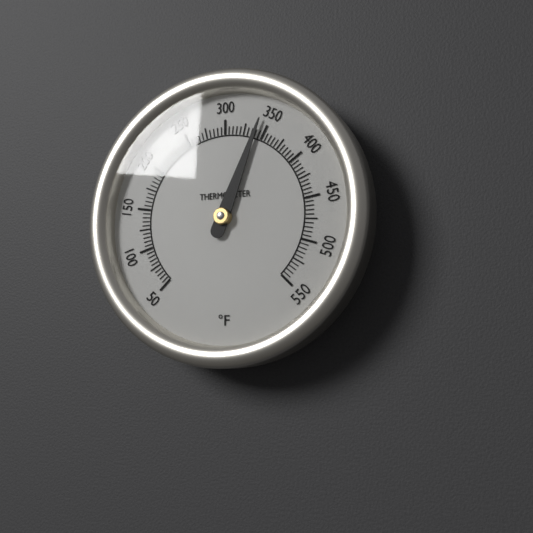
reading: 340 °F
